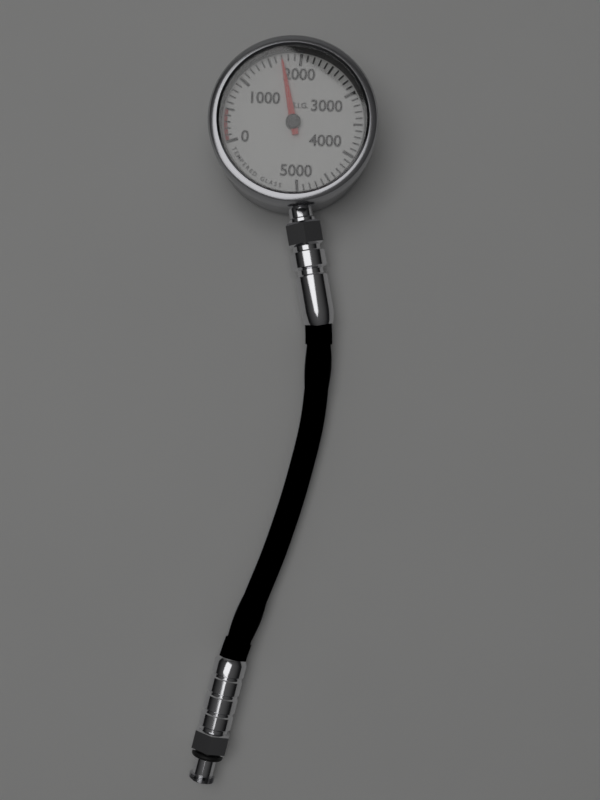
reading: 1700 psig
